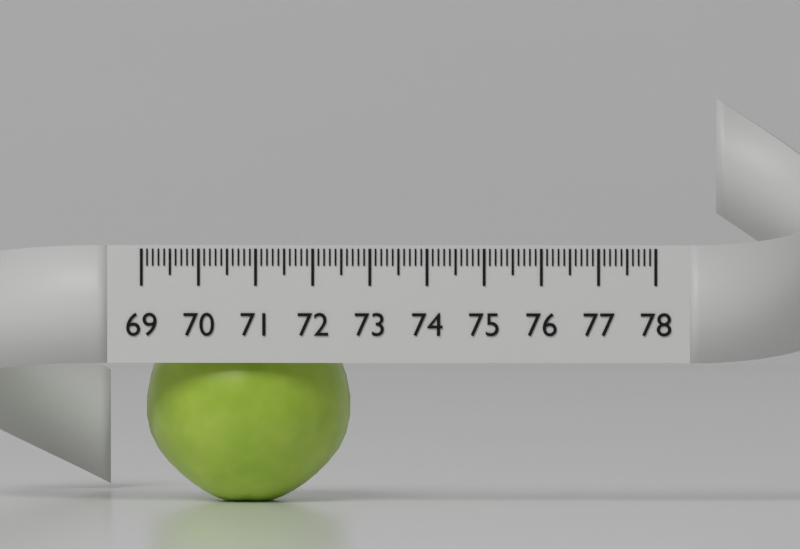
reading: 72.6 (no unit)
